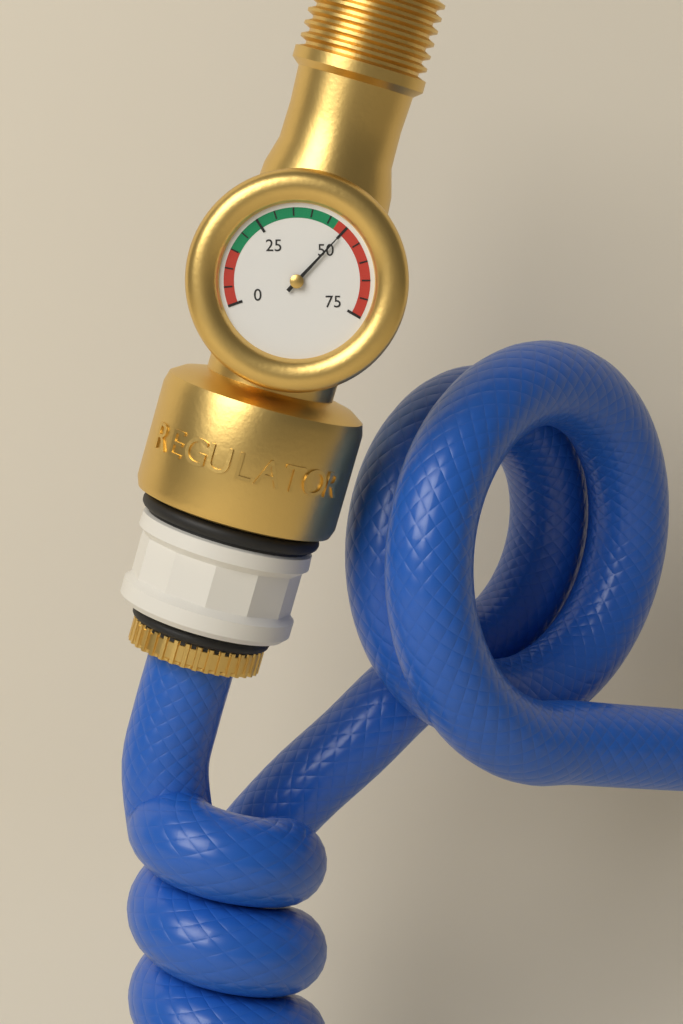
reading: 50 (no unit)
